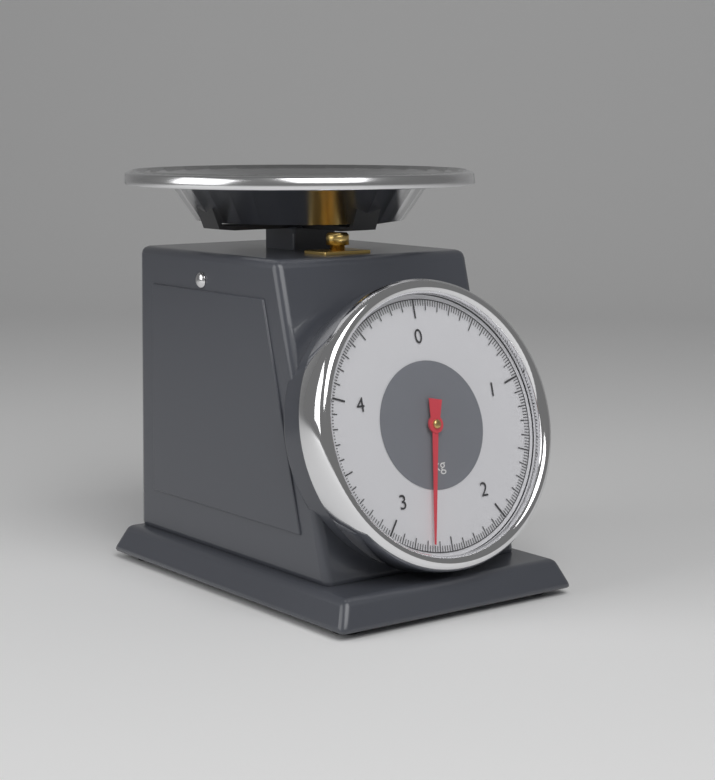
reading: 2.66 kg
